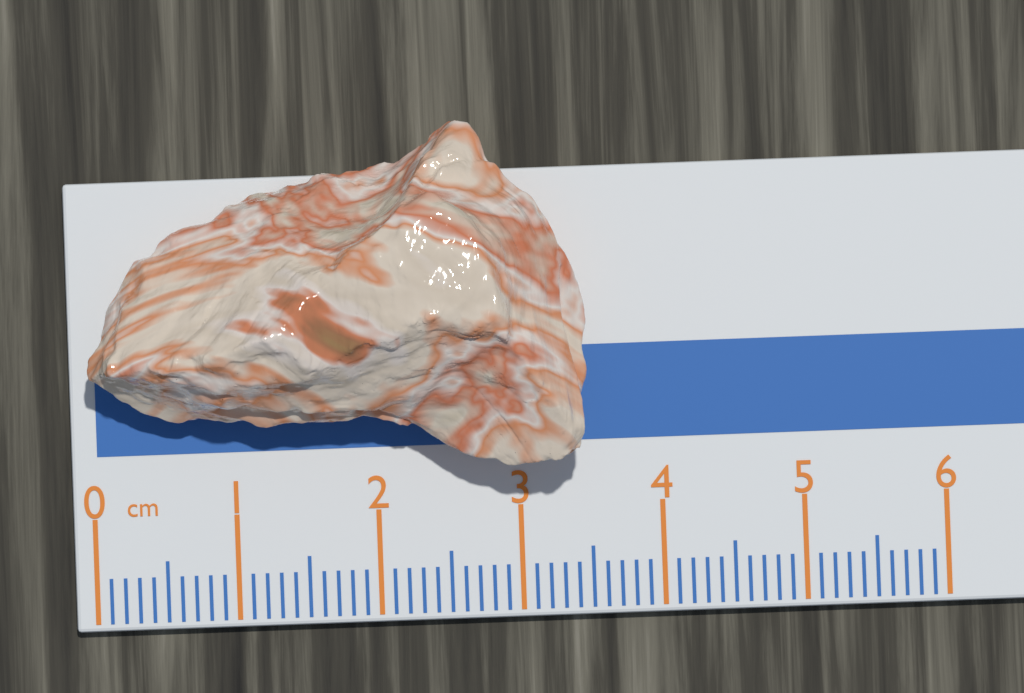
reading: 3.5 cm
